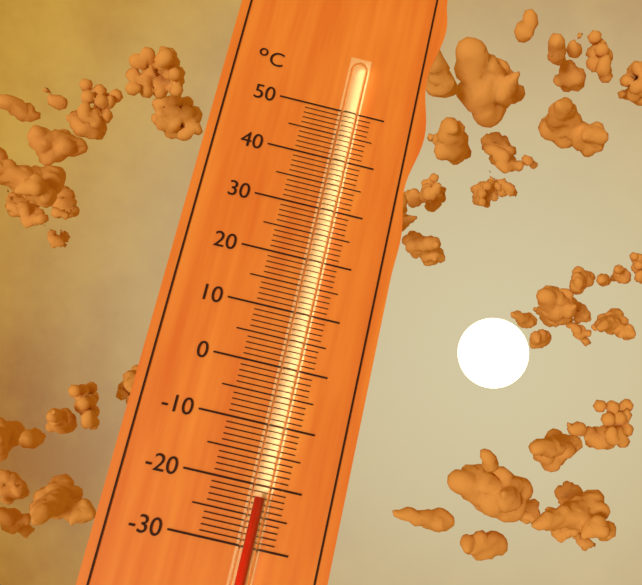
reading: -22 °C
